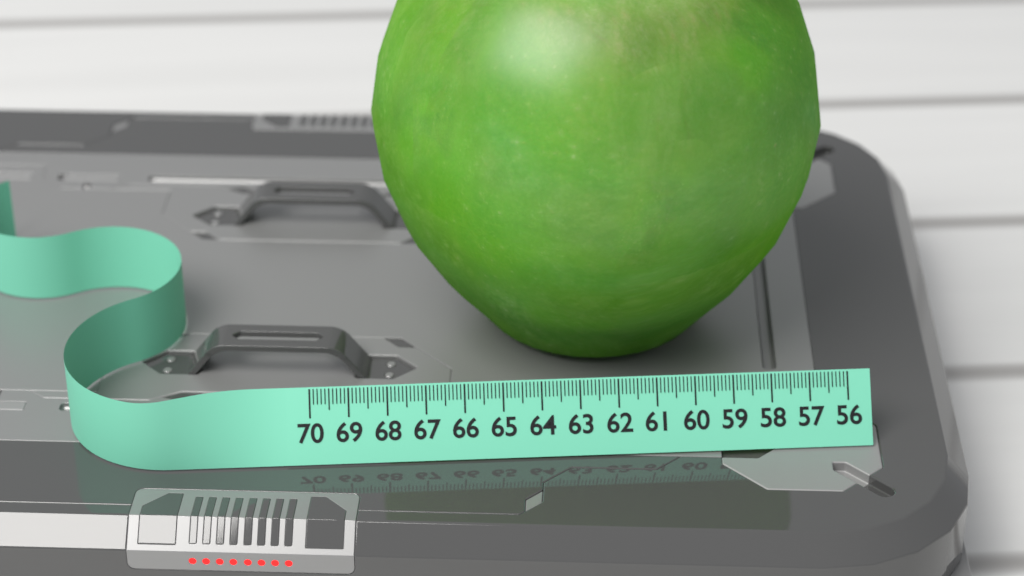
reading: 68.2 (no unit)
